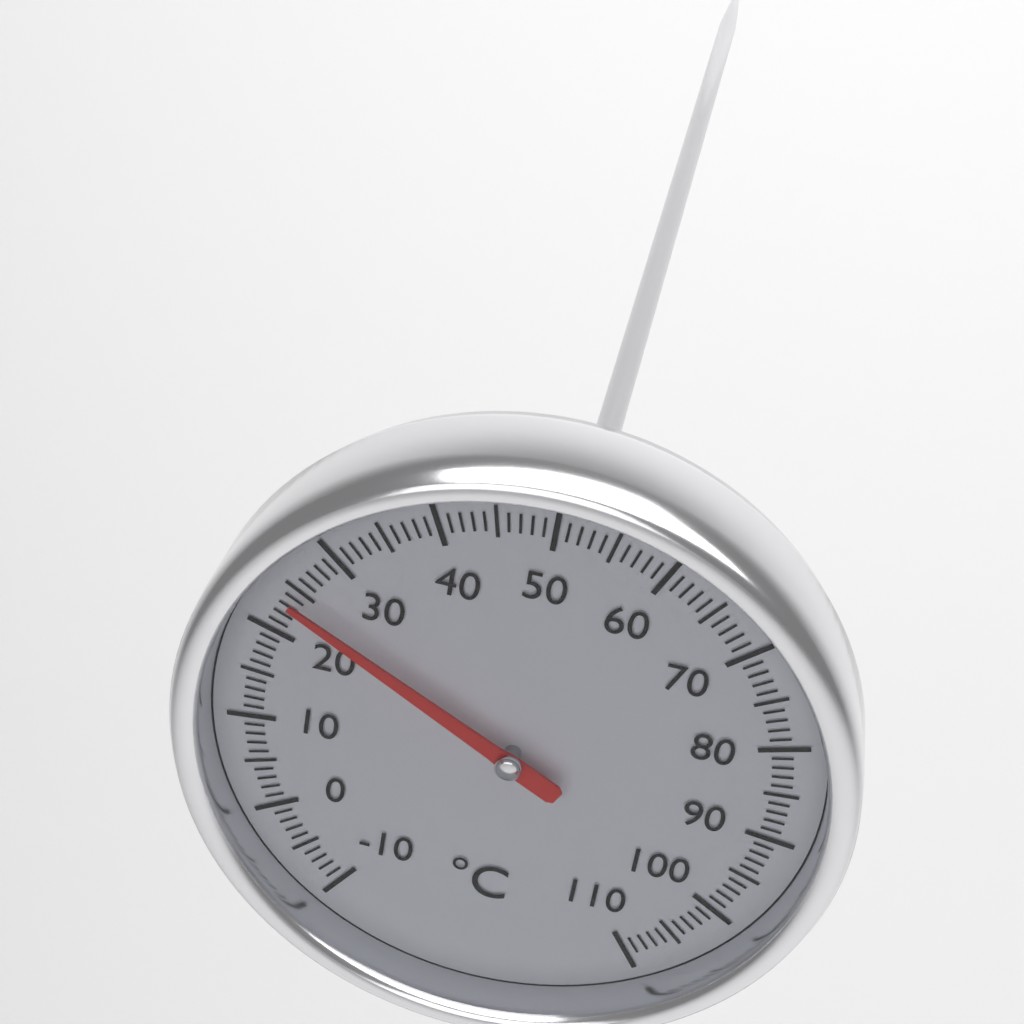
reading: 24 °C
